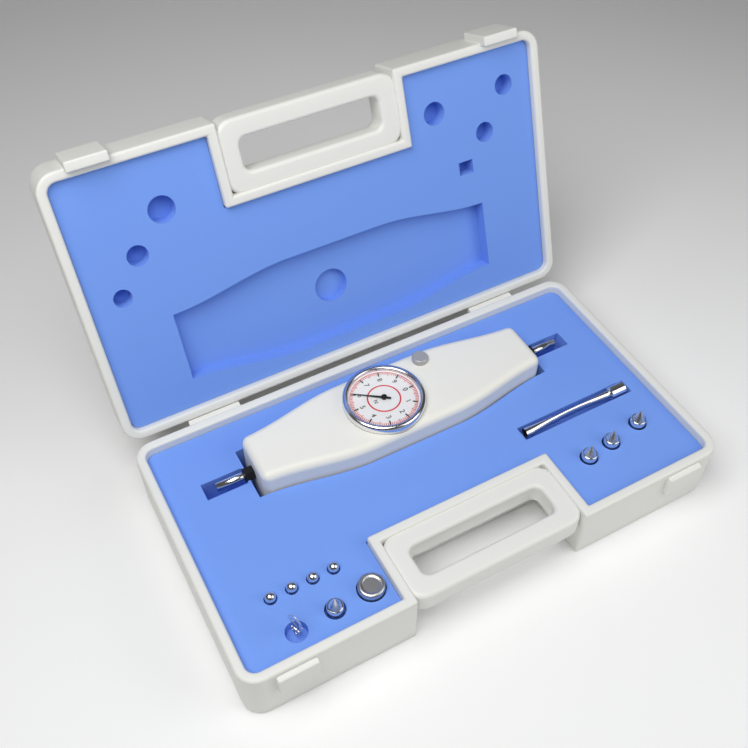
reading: 6.0 N
